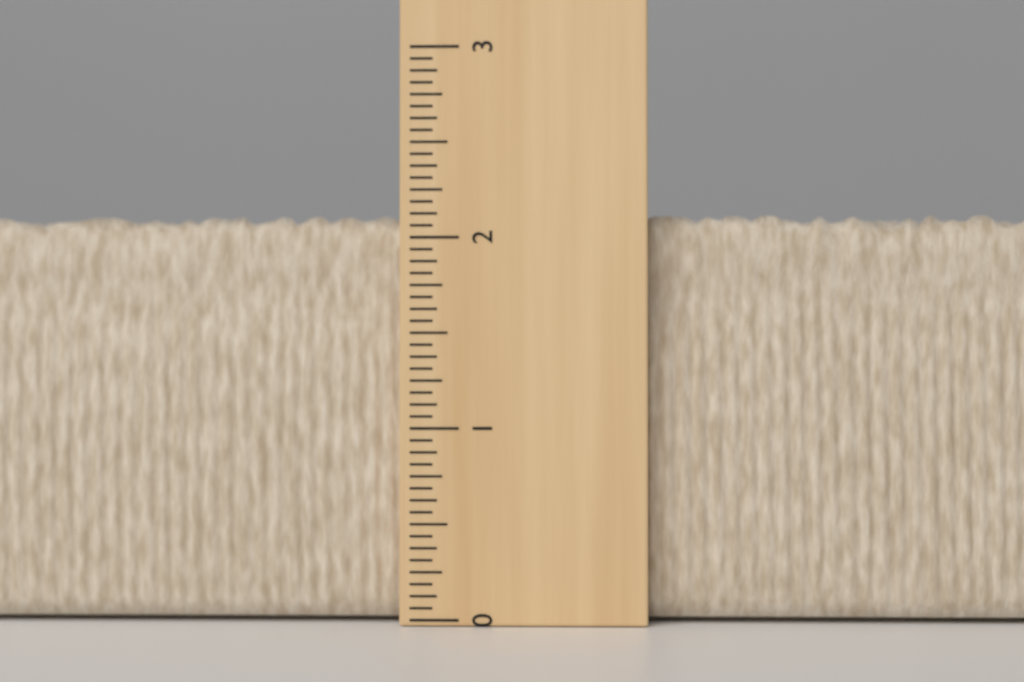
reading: 2.1250 (no unit)
